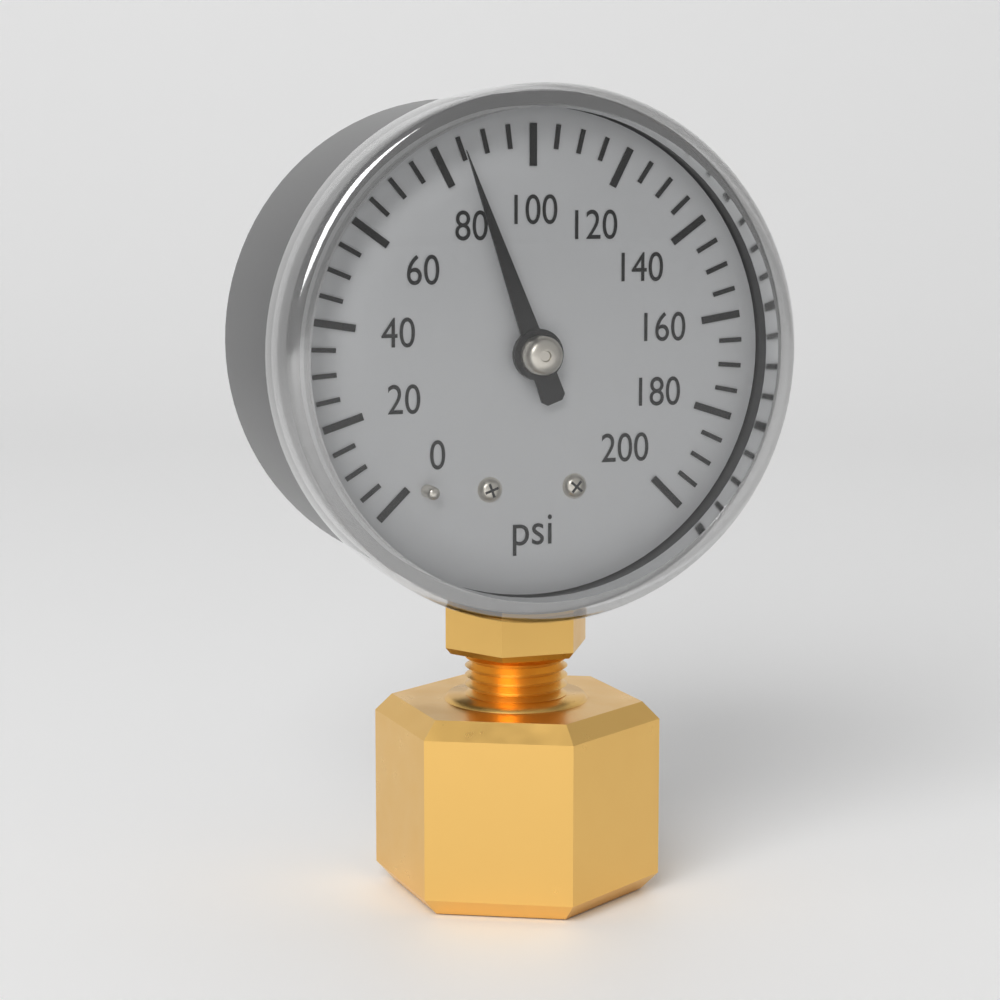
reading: 85 psi
